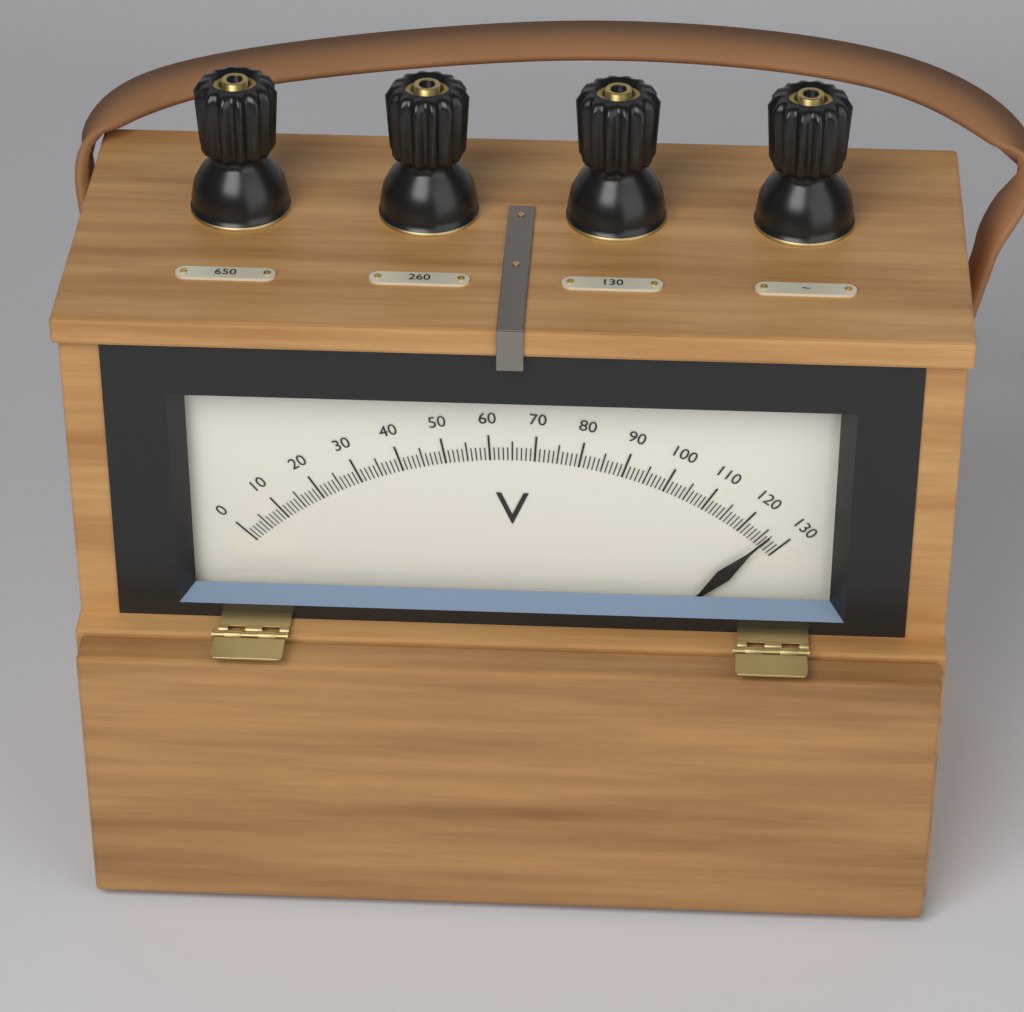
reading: 126 V
